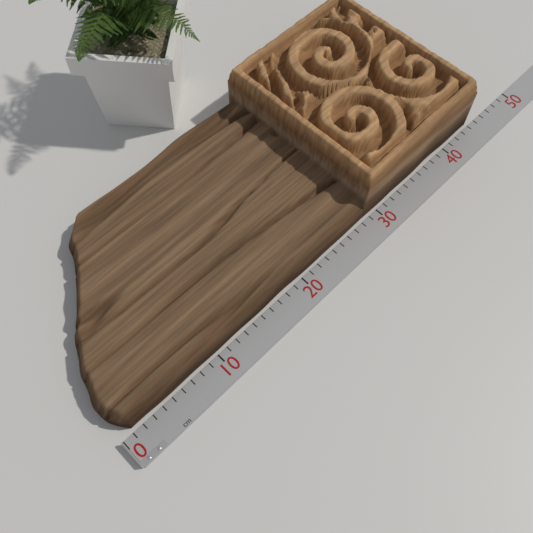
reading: 44 cm
